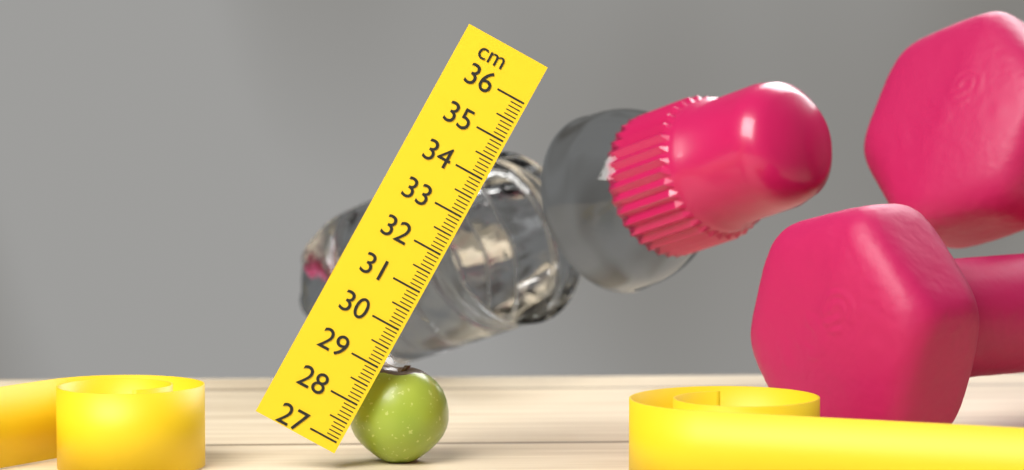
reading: 29.3 cm
